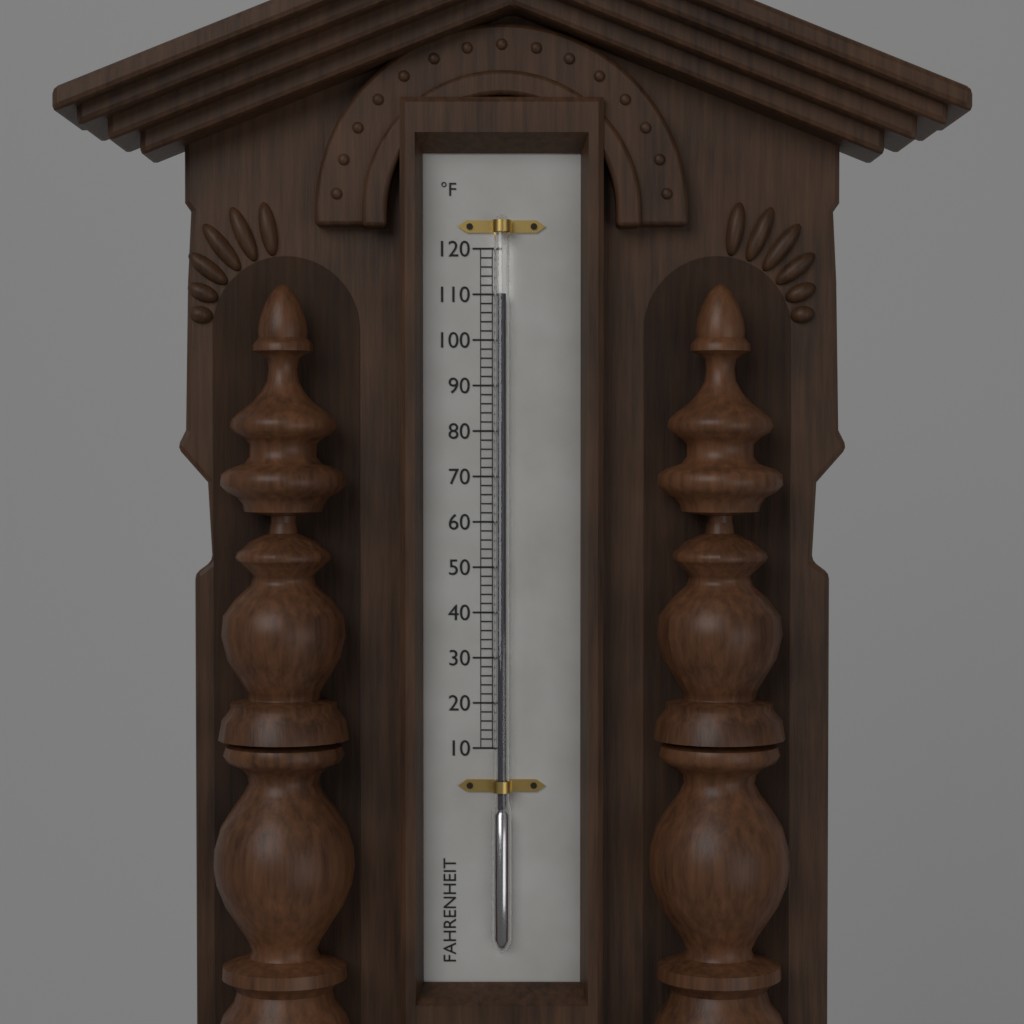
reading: 110 °F
